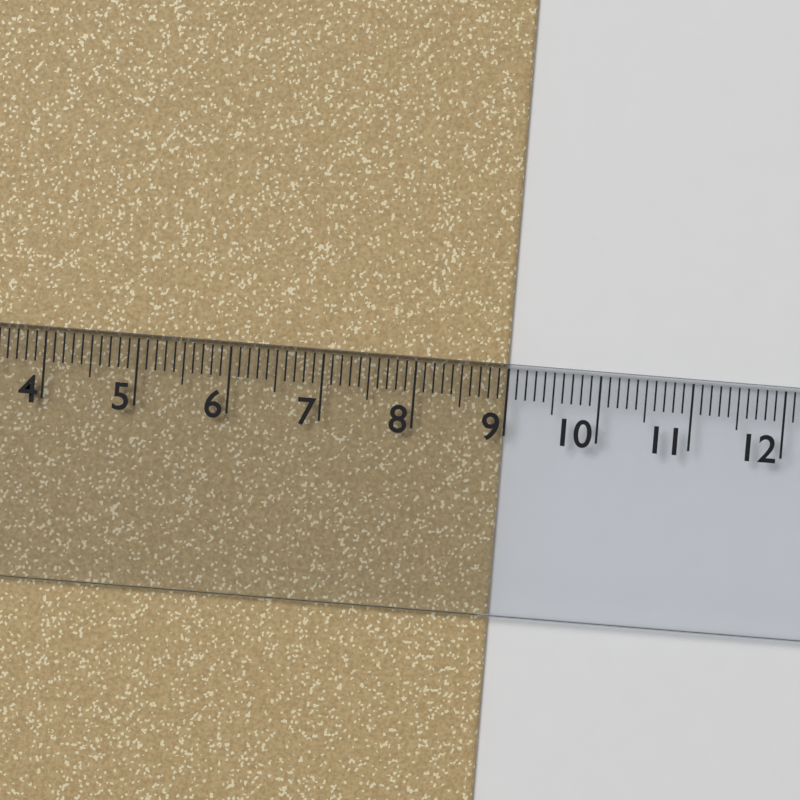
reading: 9.0 cm
